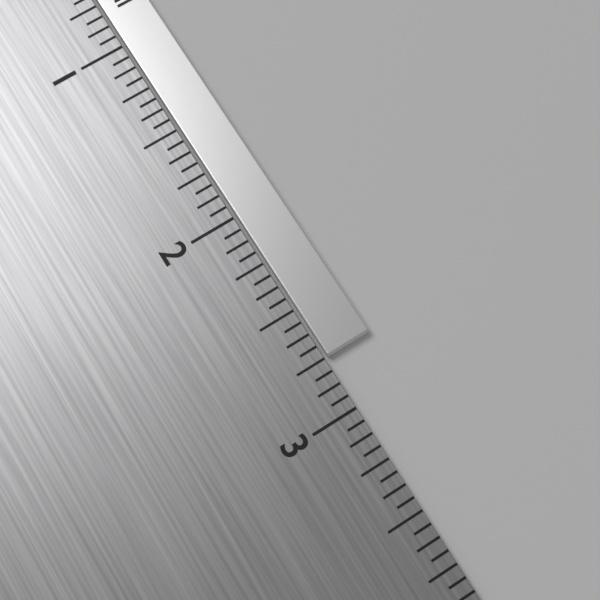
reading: 2.7500 in
